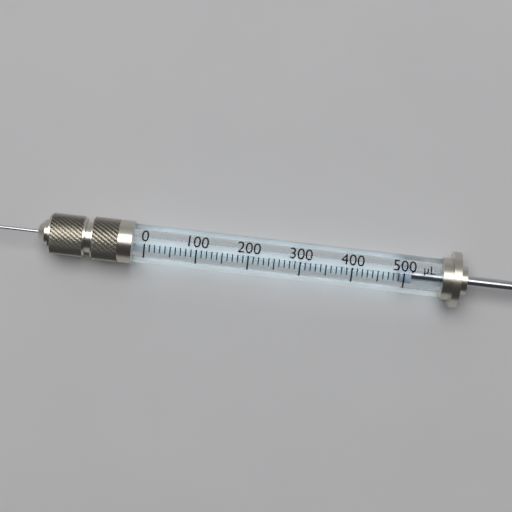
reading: 490 µL
